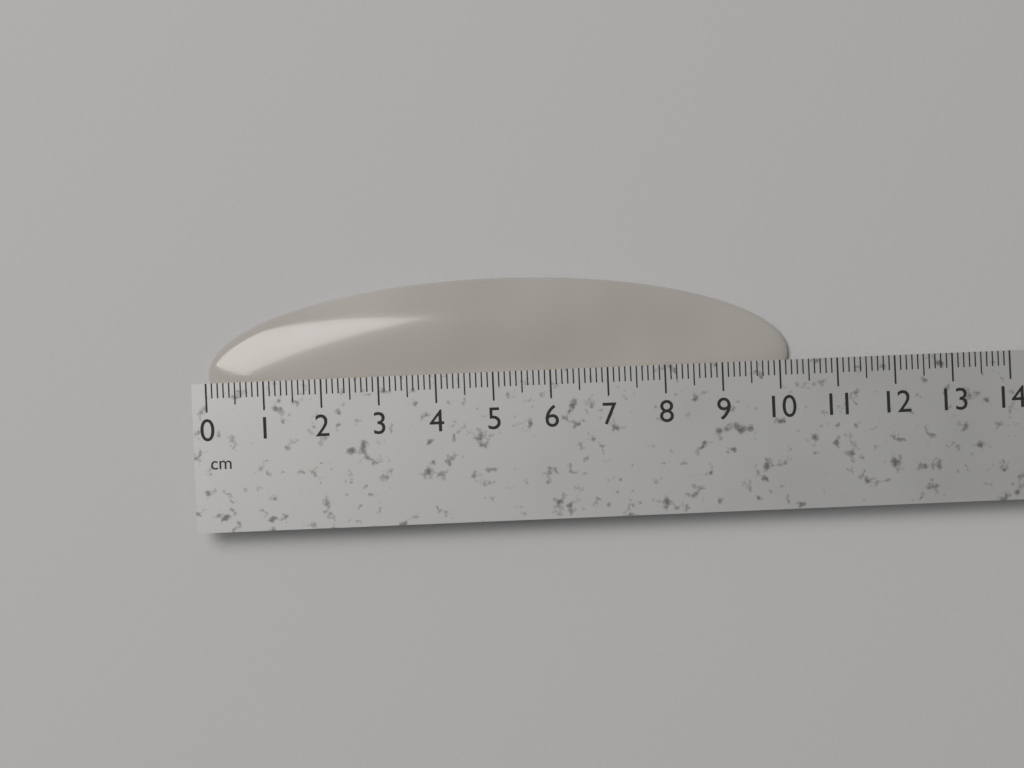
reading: 10.2 cm
